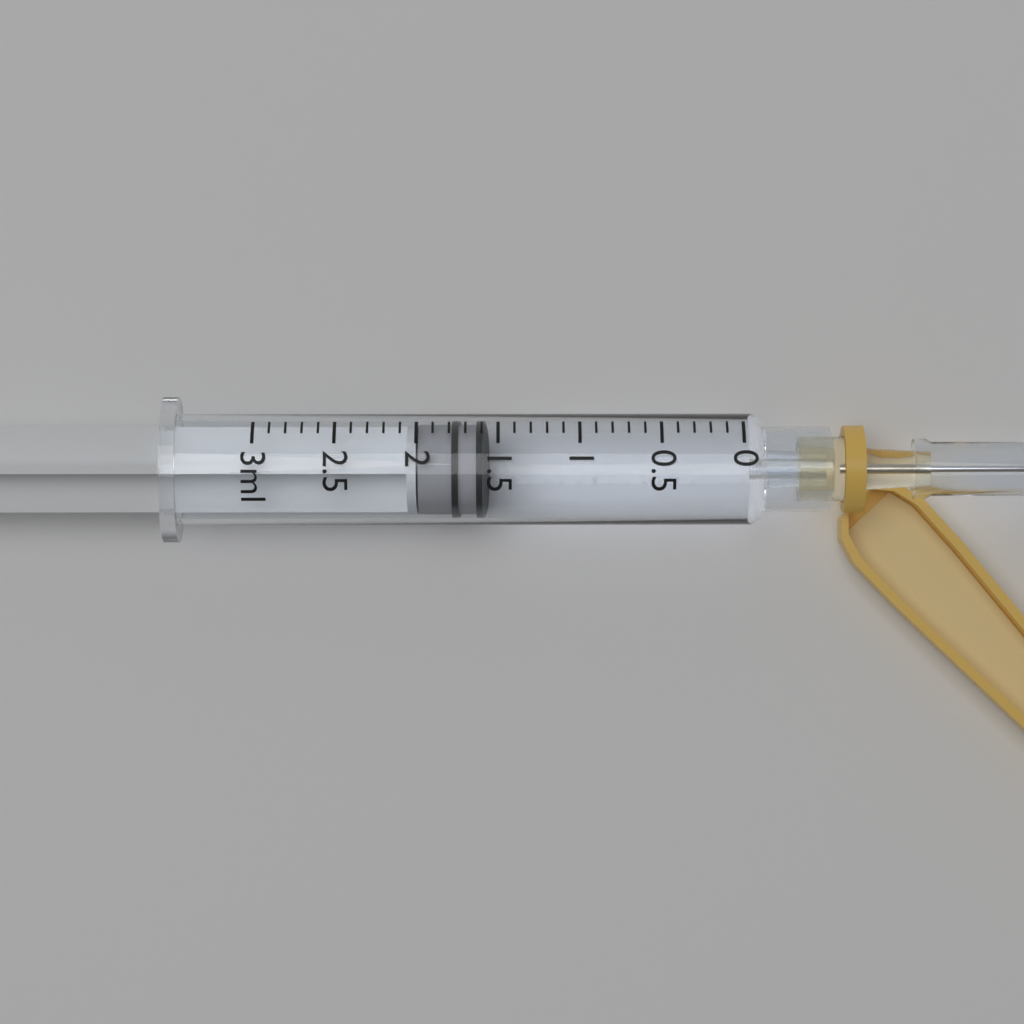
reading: 1.6 ml
